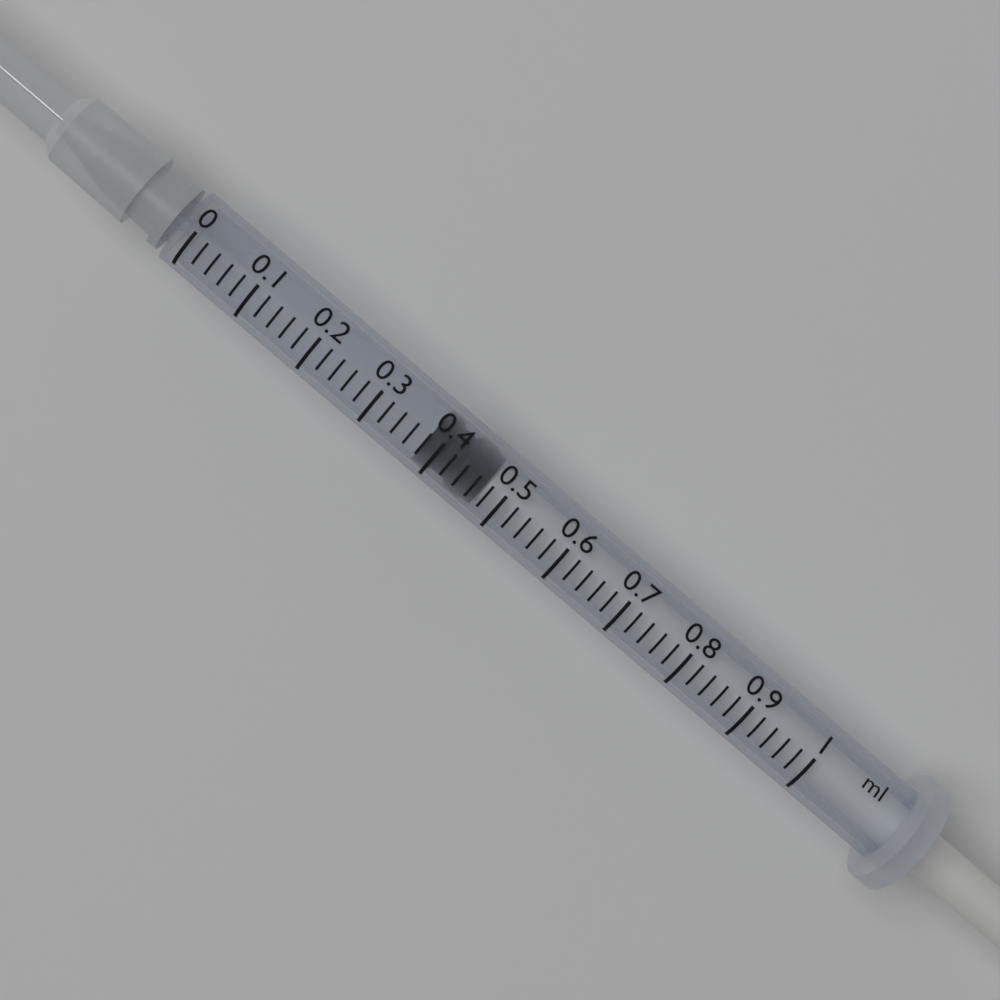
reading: 0.38 ml
